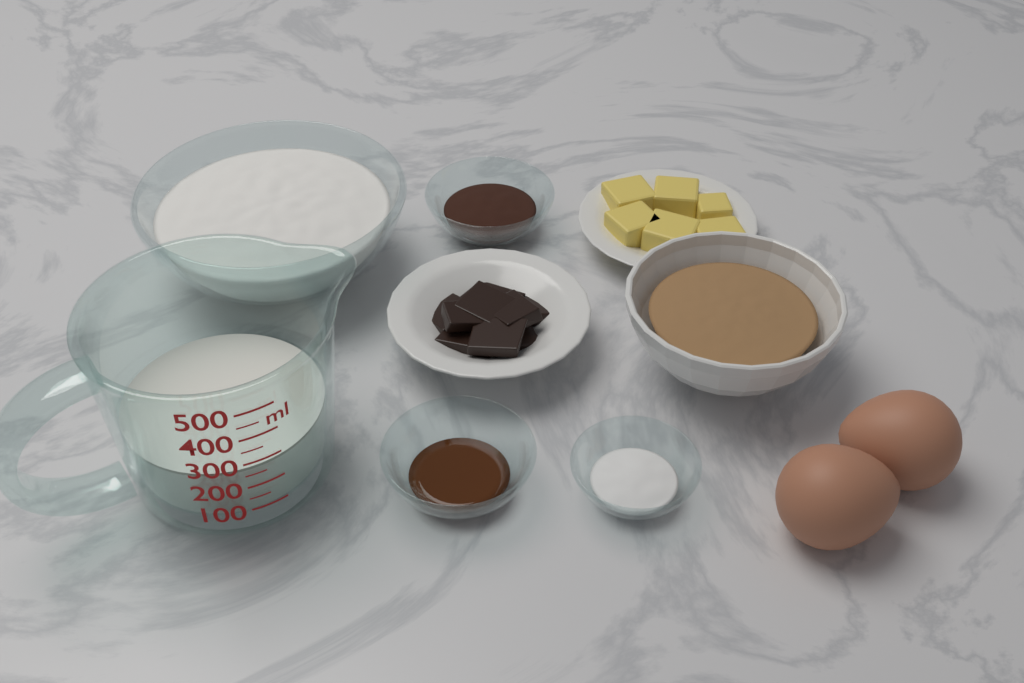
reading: 250 ml
